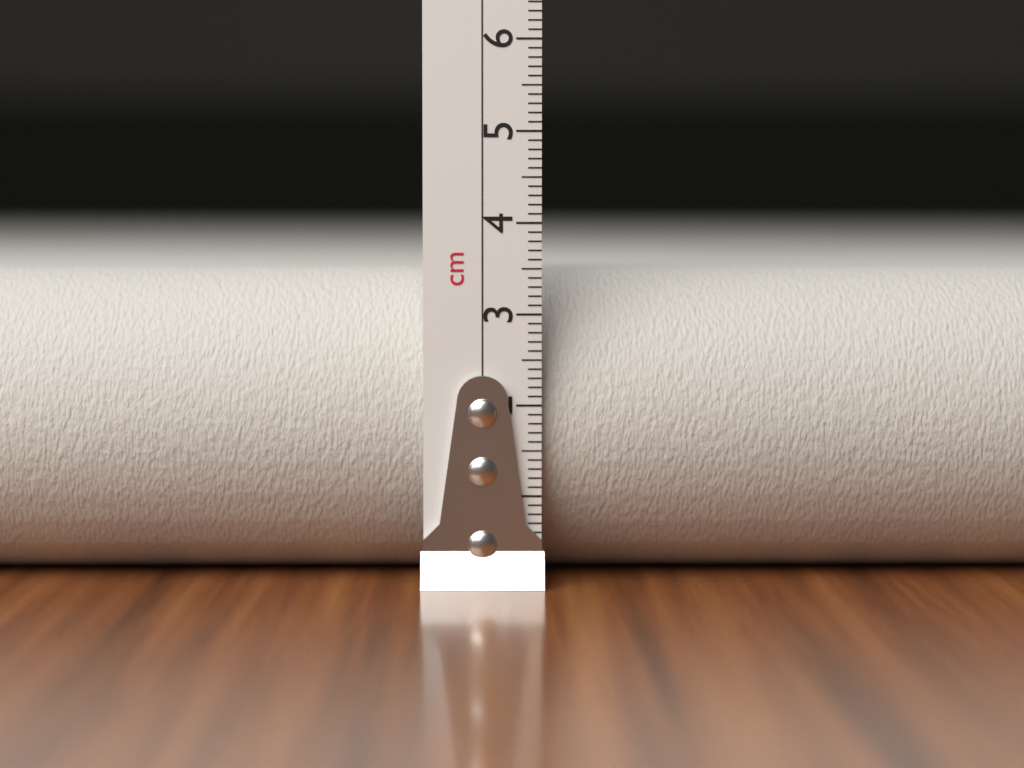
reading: 3.5 cm
